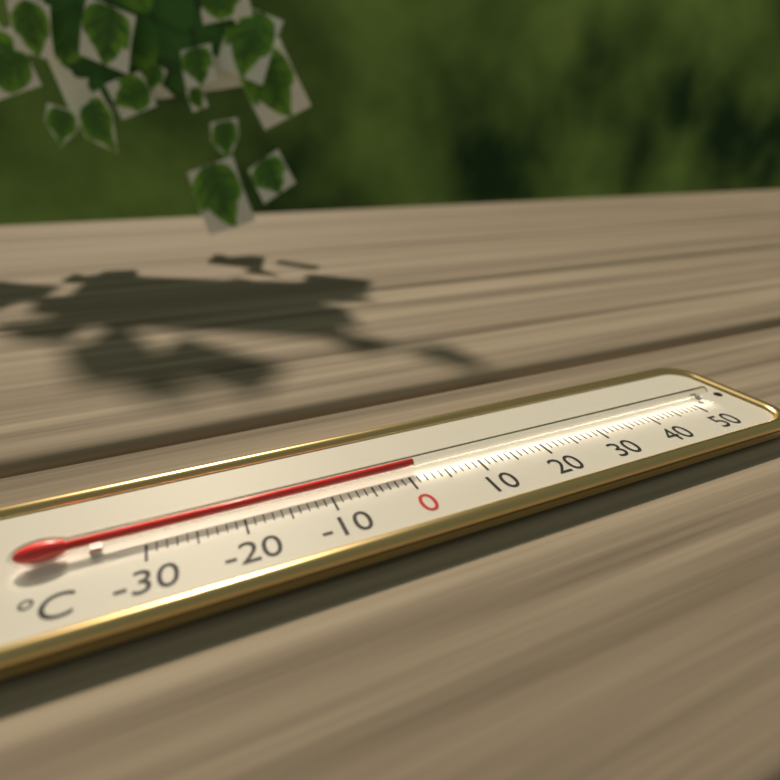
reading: 1 °C
